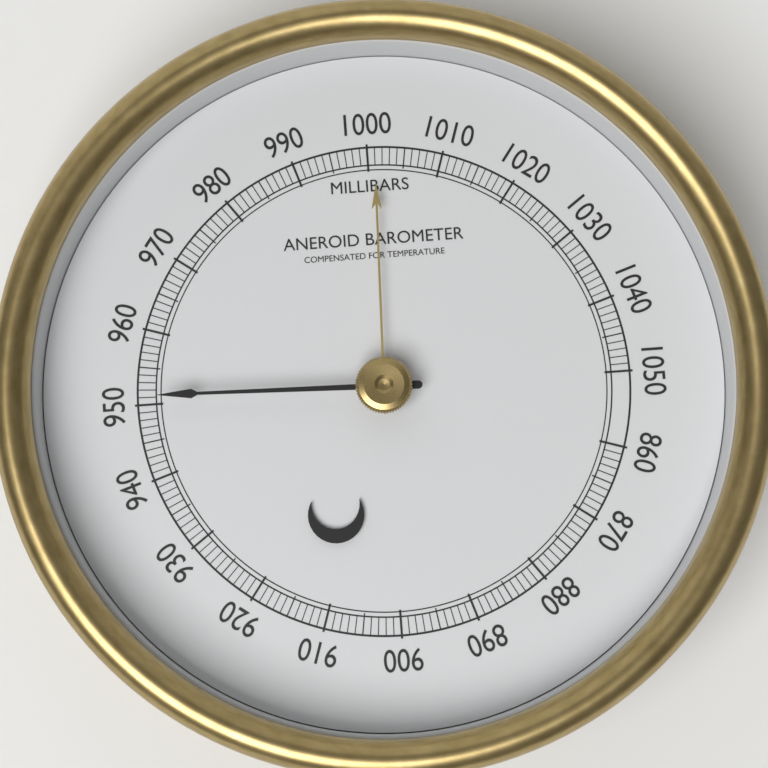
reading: 951 mbar
